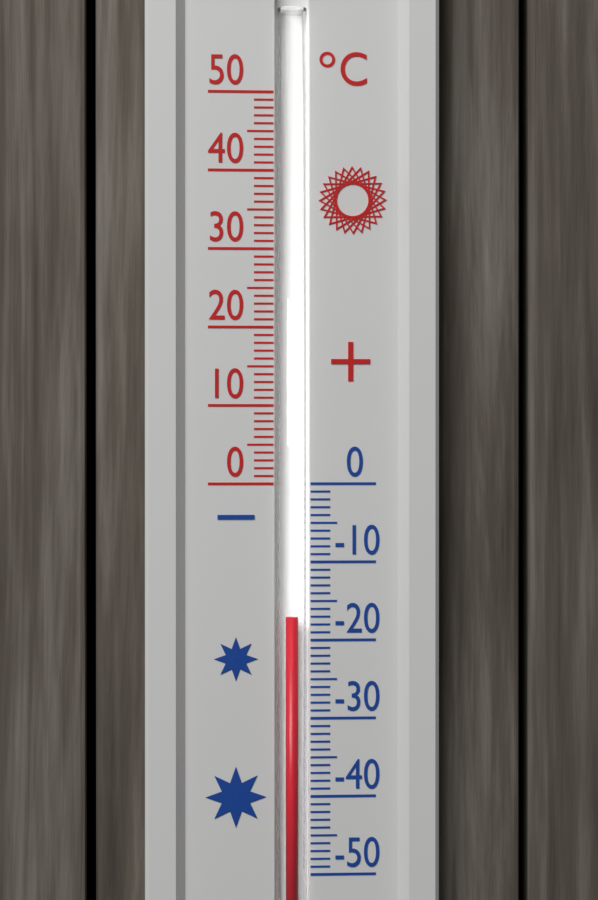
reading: -17 °C
